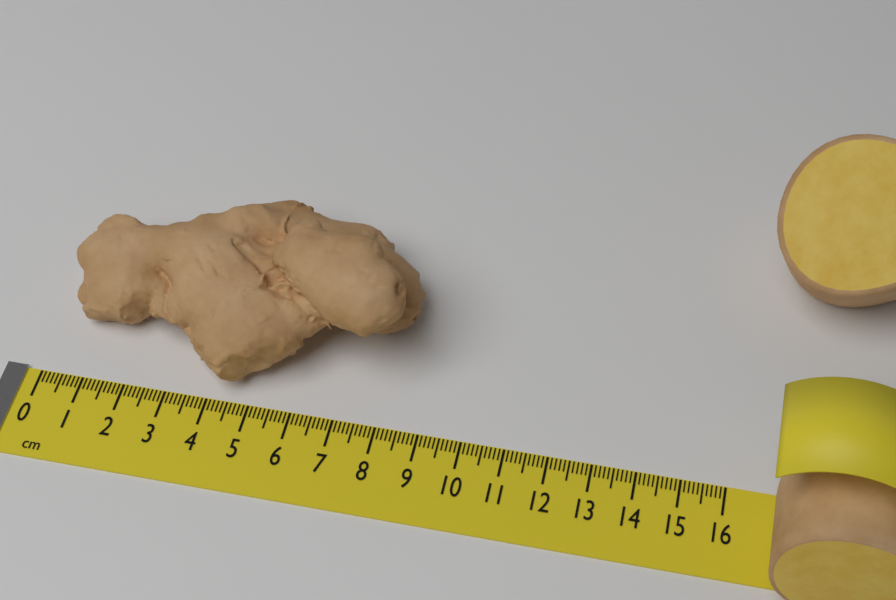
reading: 8.4 cm
